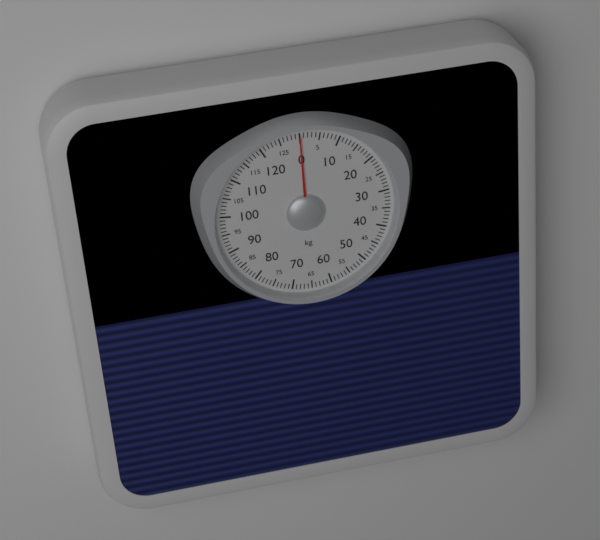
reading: 0 kg
